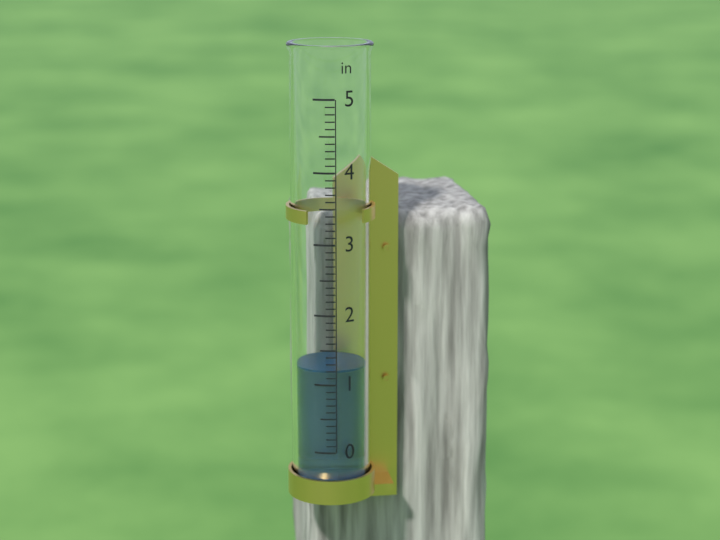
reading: 1.2 in
